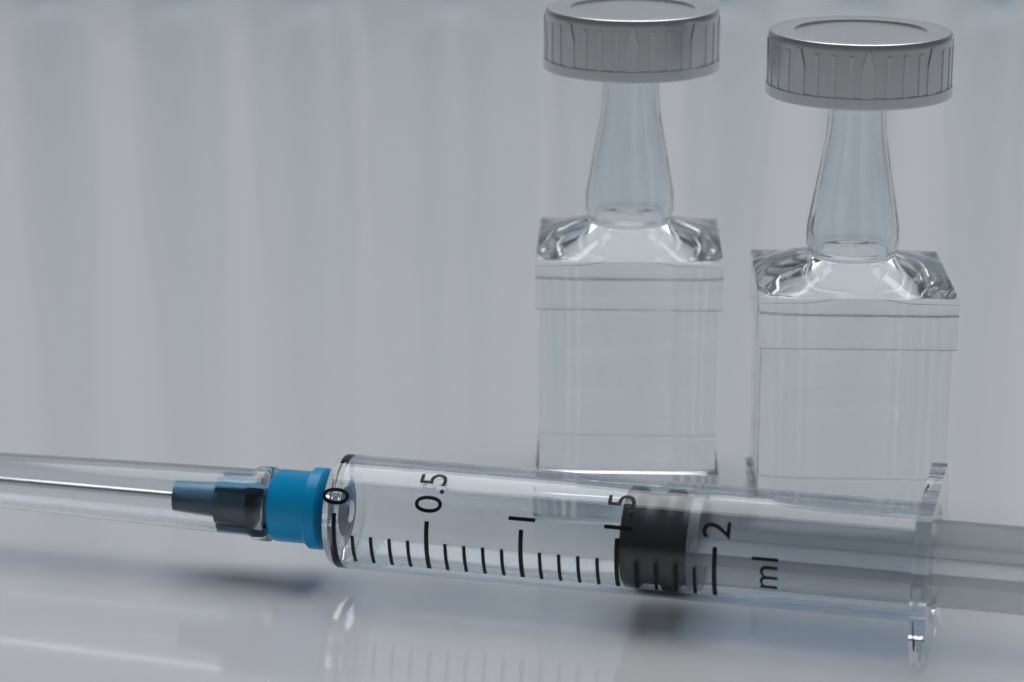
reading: 1.5 ml
